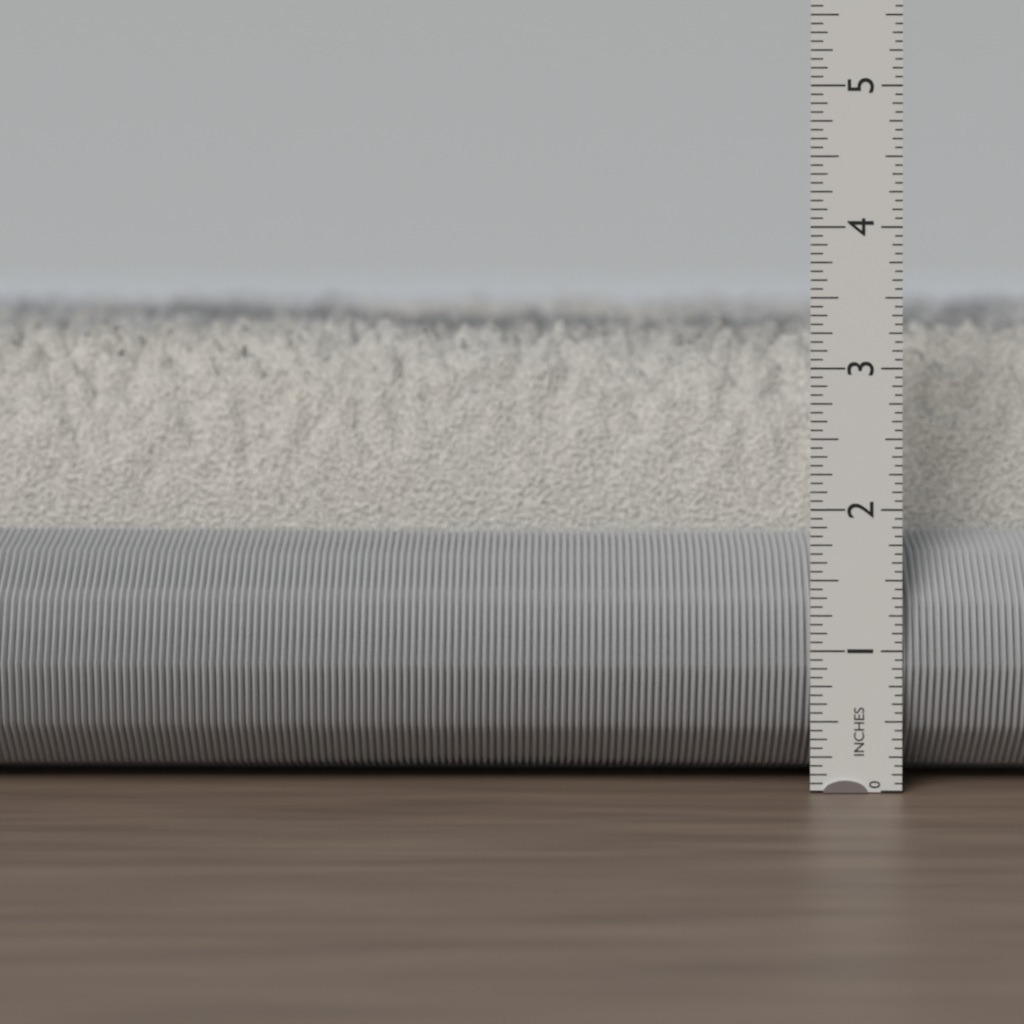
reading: 3.3125 in
